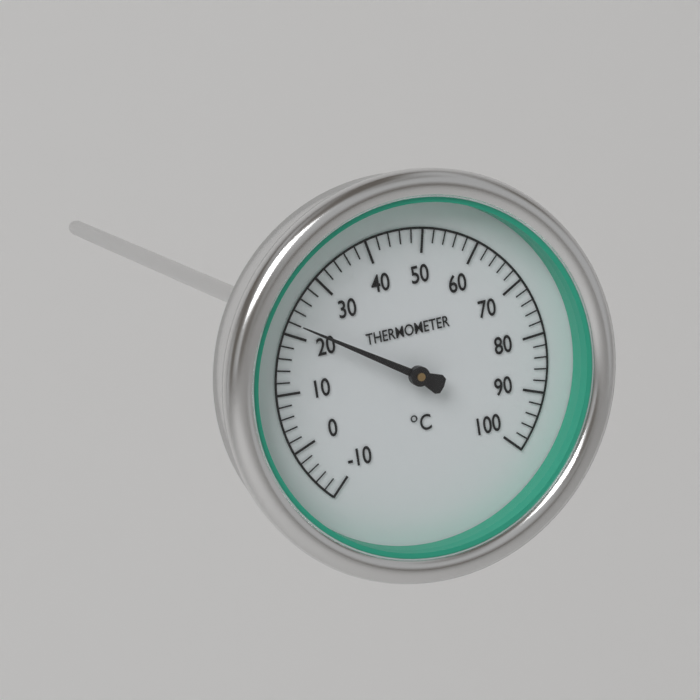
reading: 22 °C
